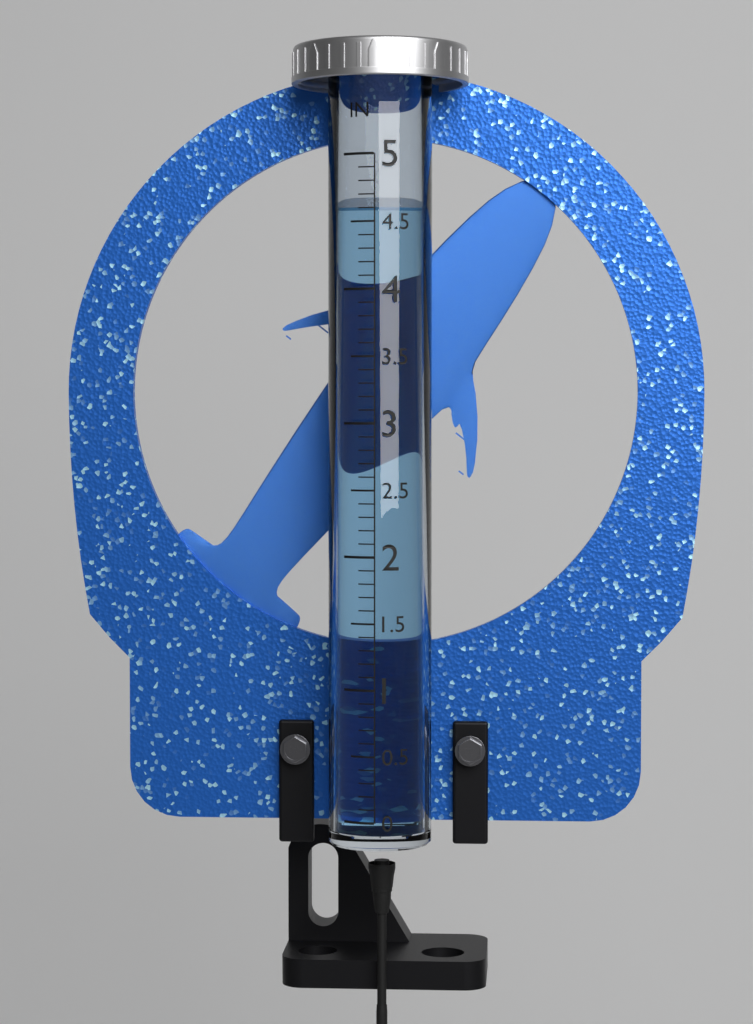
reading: 4.6 in
